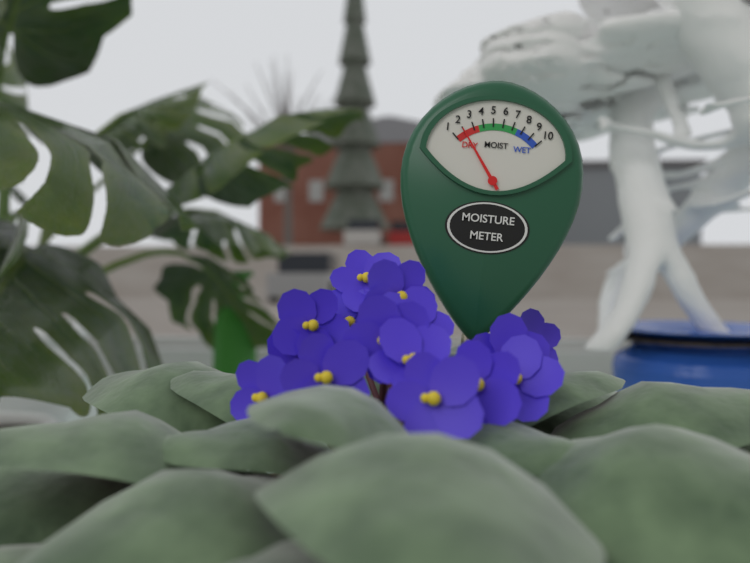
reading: 2 (no unit)
